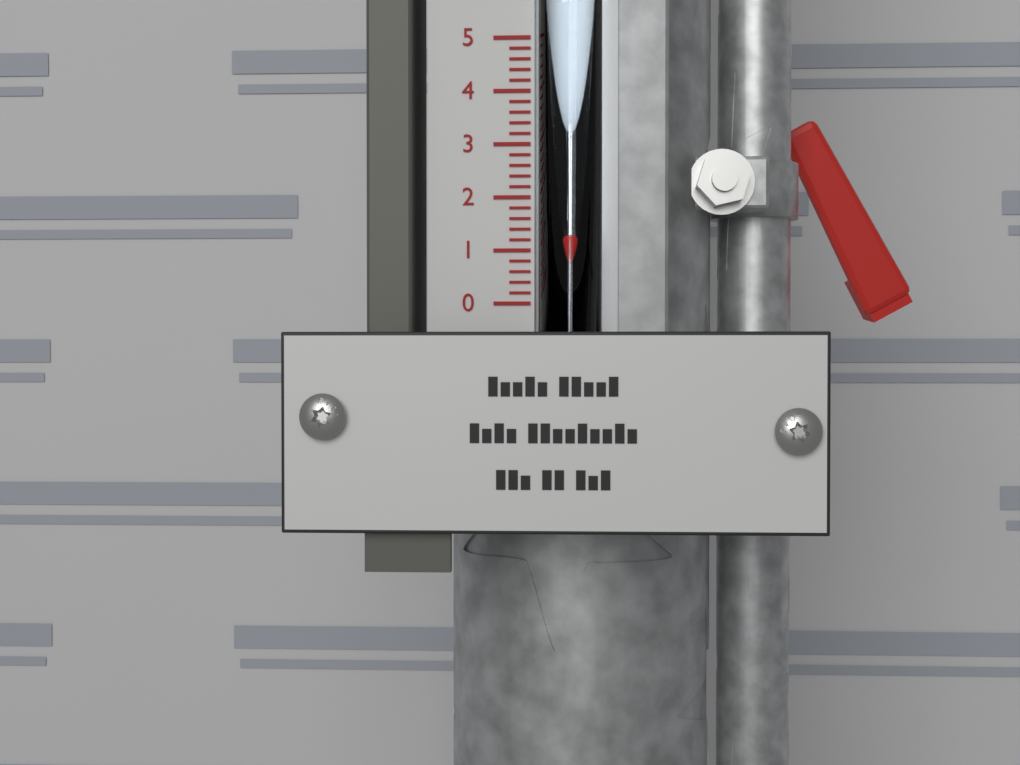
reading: 1.4 (no unit)
